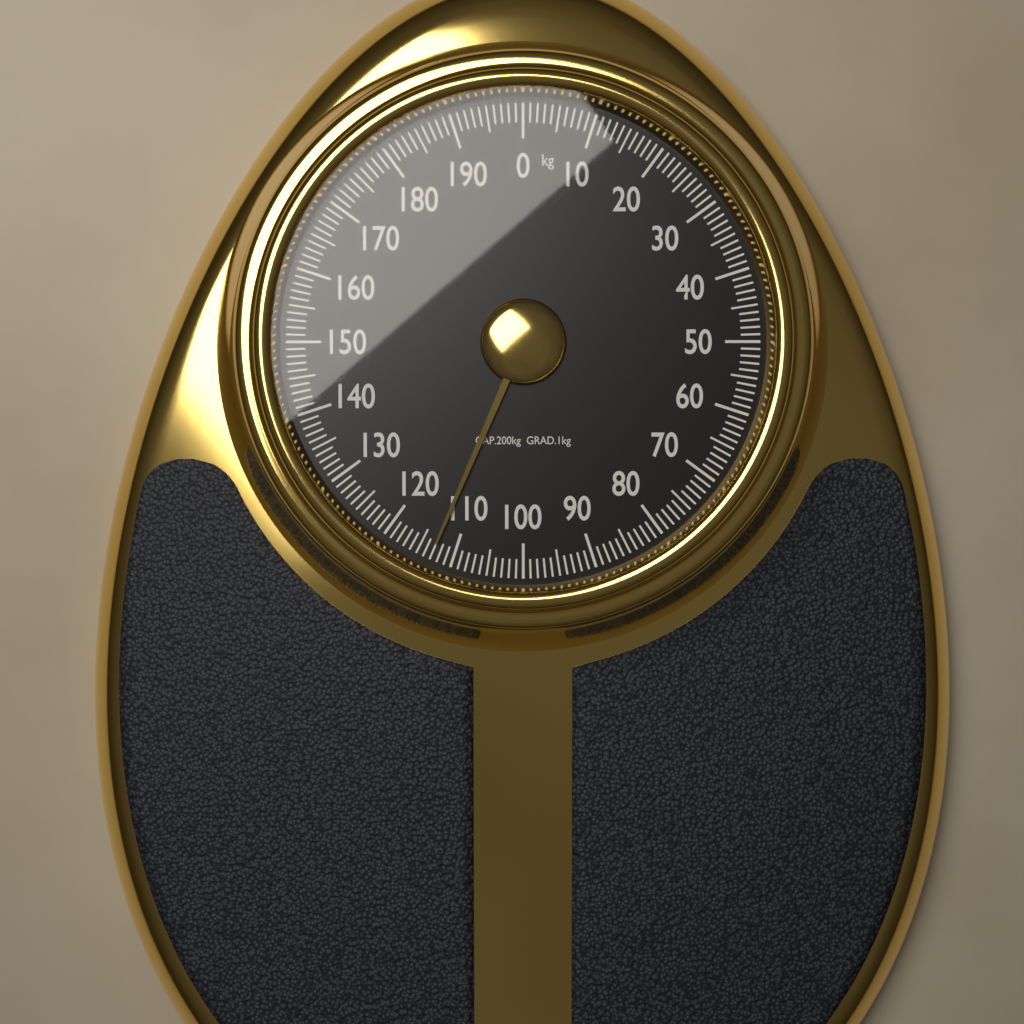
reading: 113 kg
